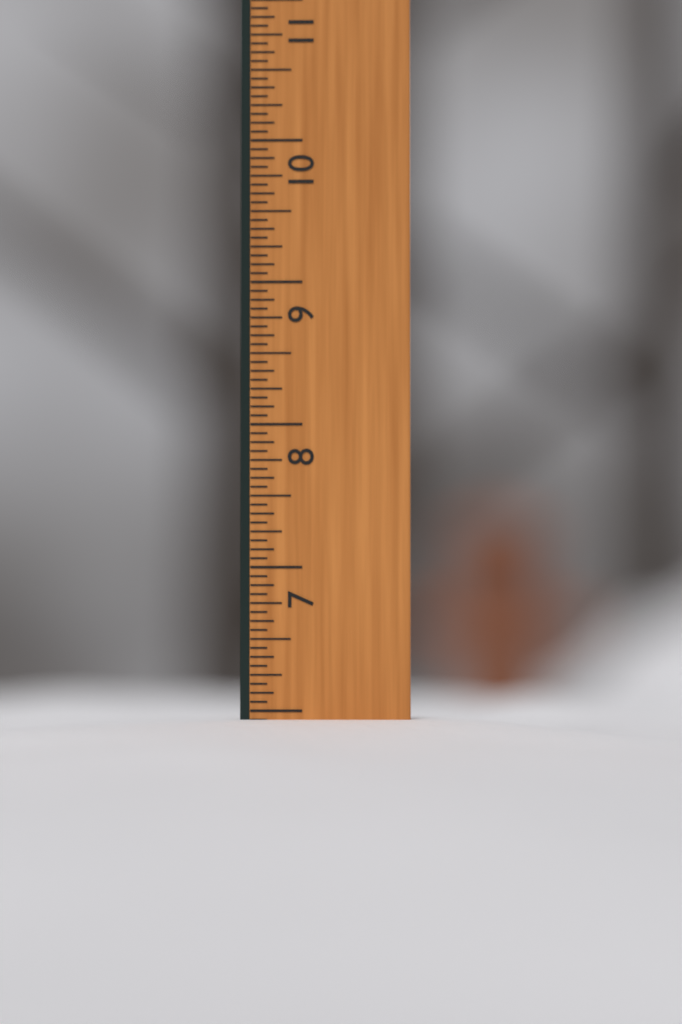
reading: 5.9375 in
